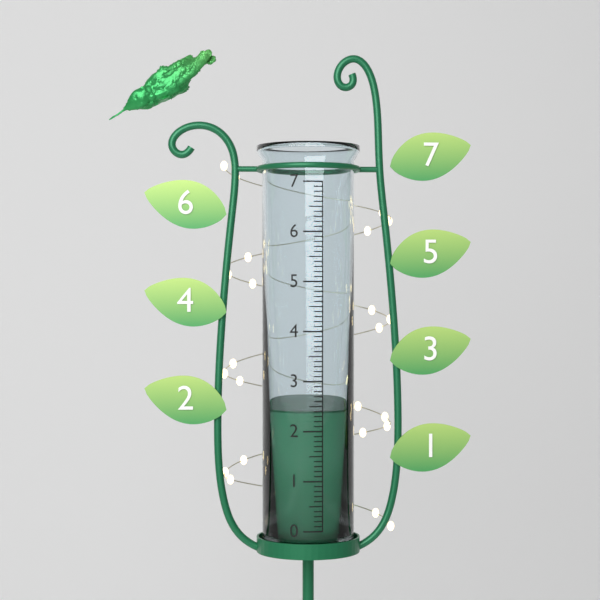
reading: 2.4 (no unit)
